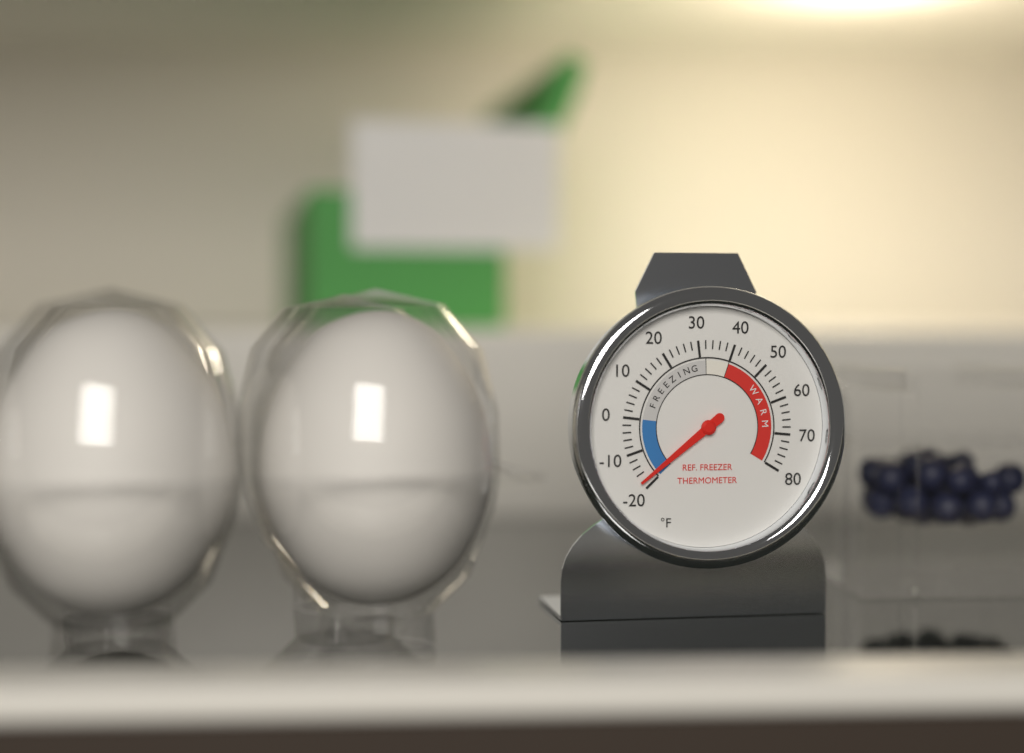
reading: -18 °F
